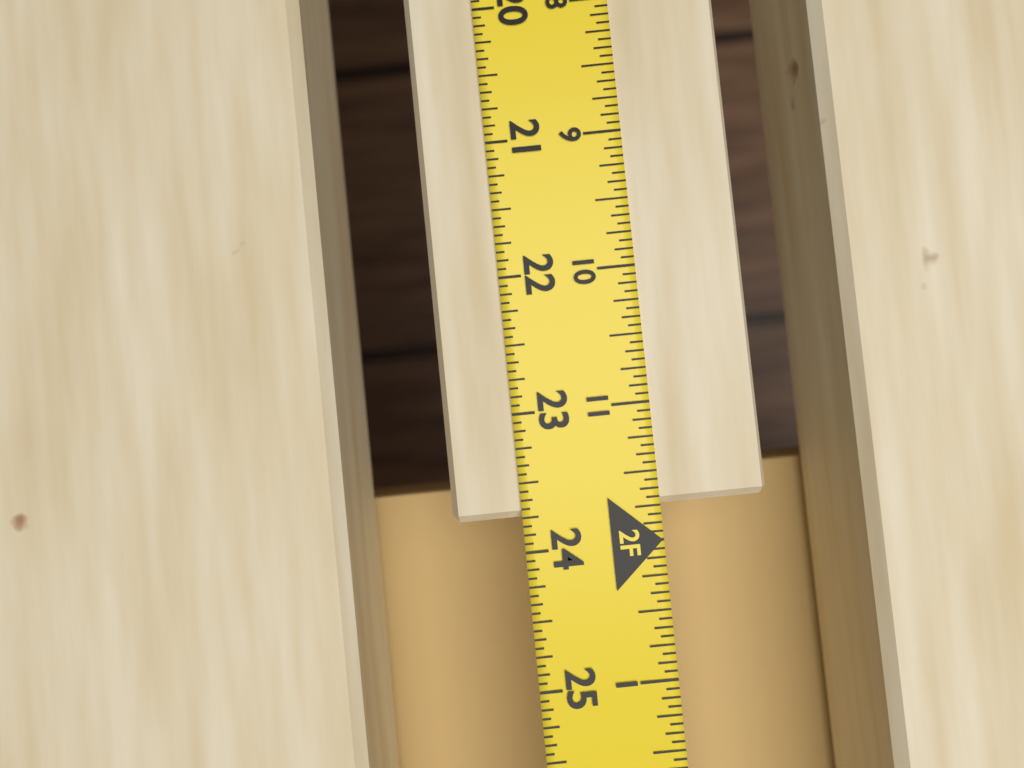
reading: 23.7500 in
